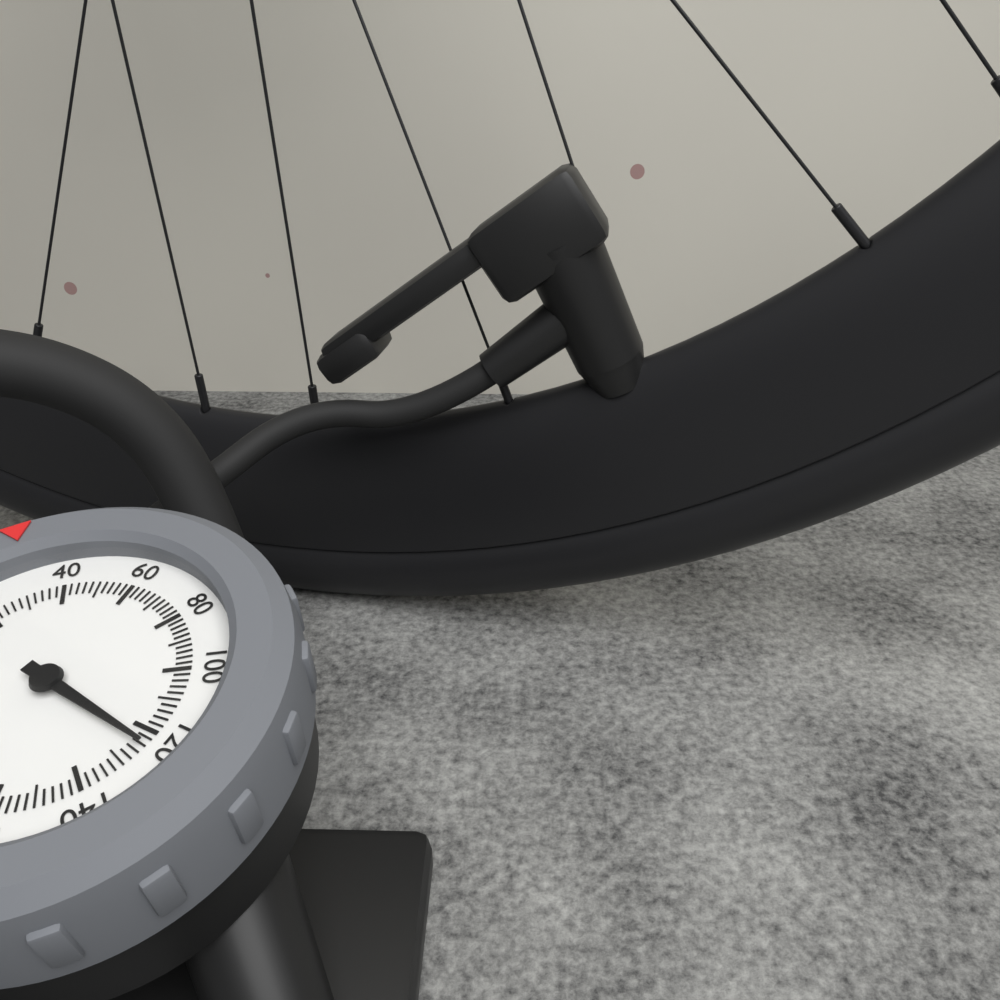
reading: 124 psi
